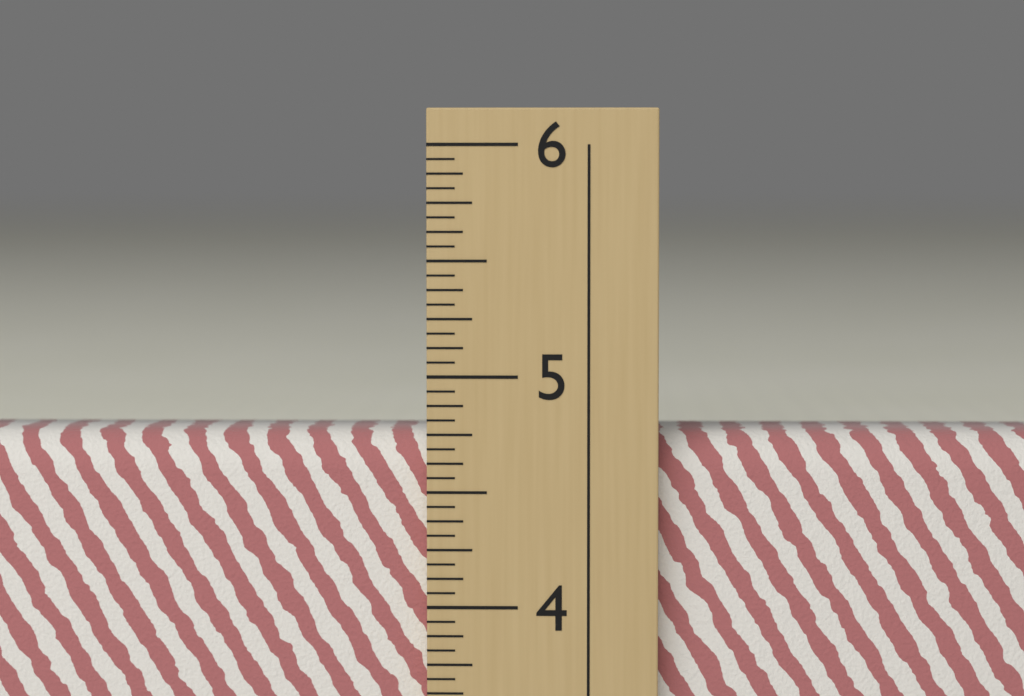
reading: 4.7500 in
